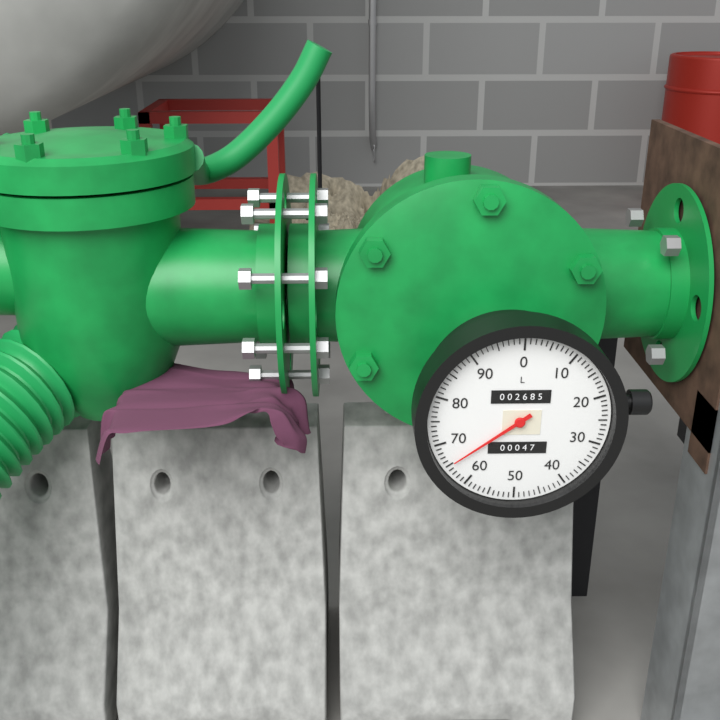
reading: 65 L
